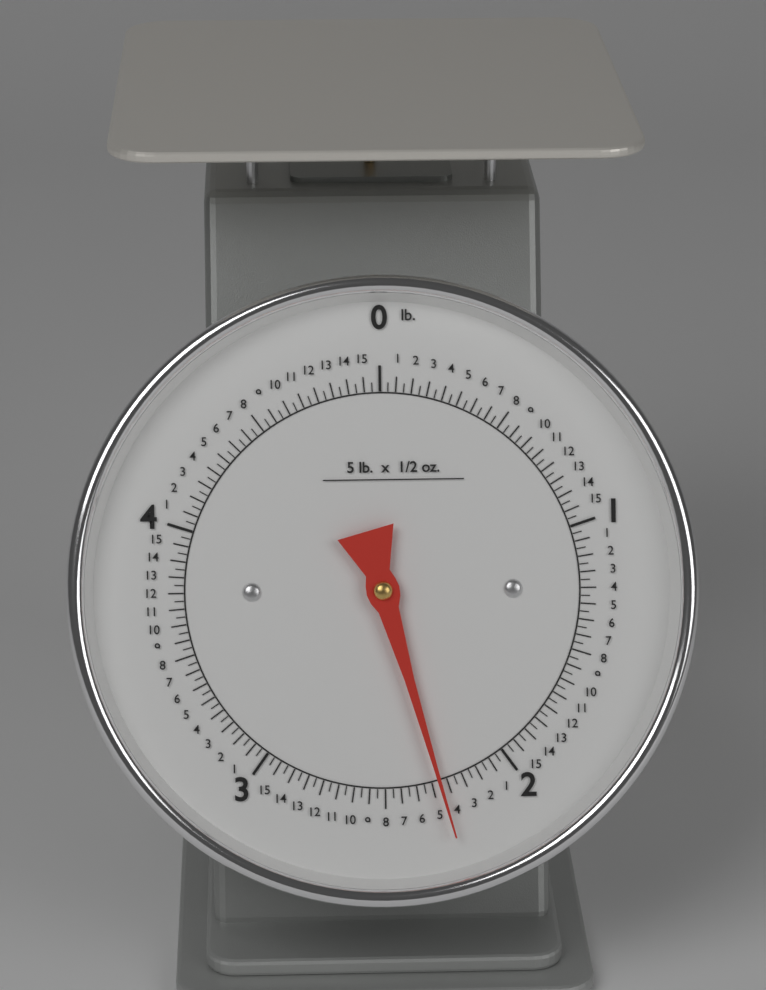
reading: 2.28125 lb
